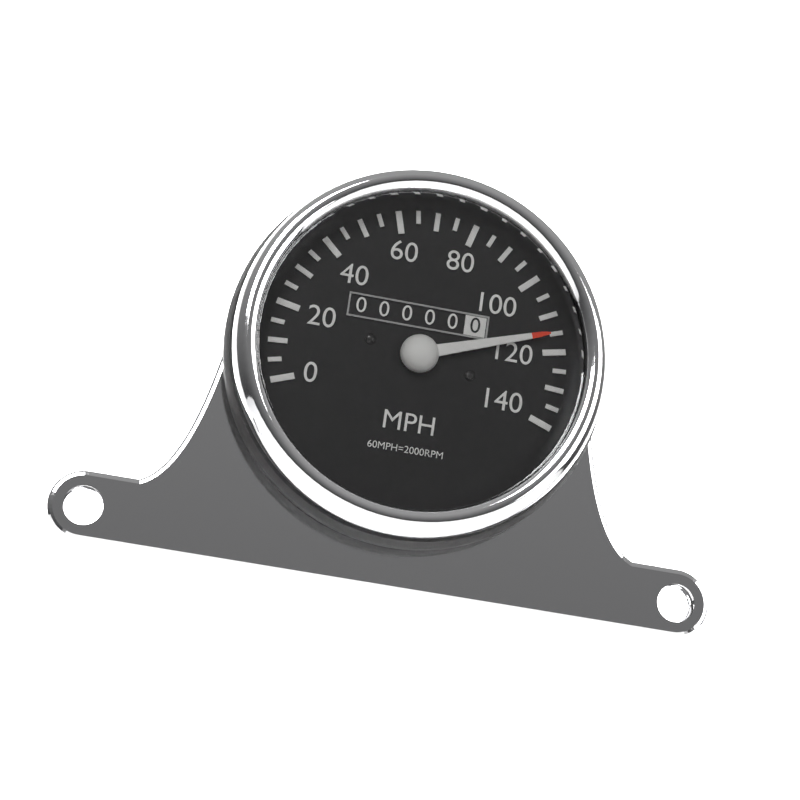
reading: 115 MPH
